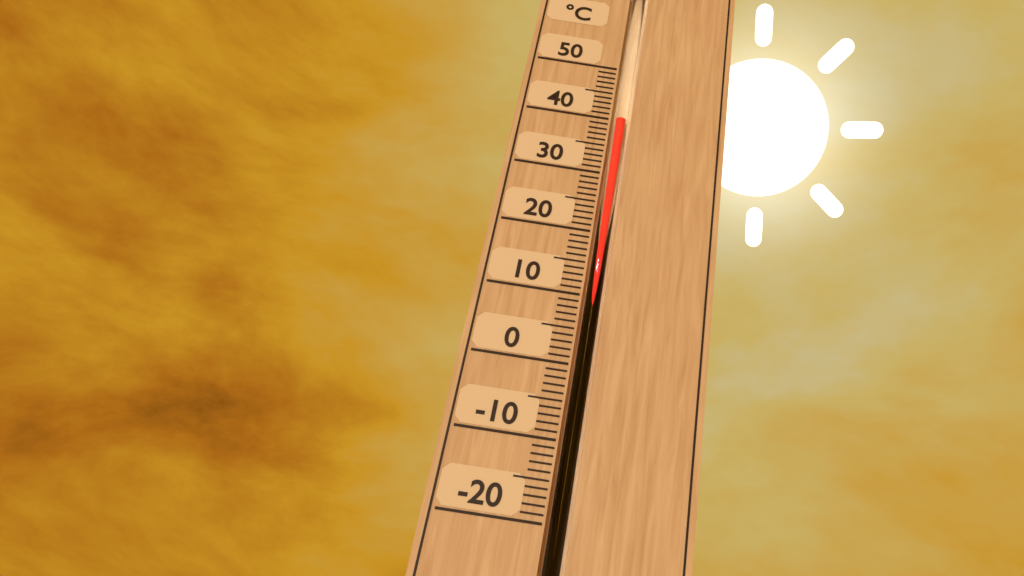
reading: 40 °C
